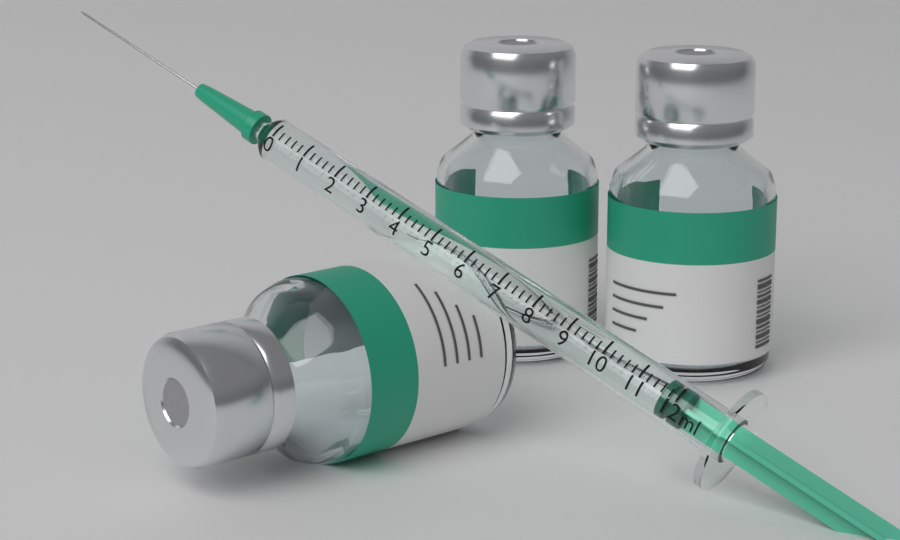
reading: 11.6 ml
